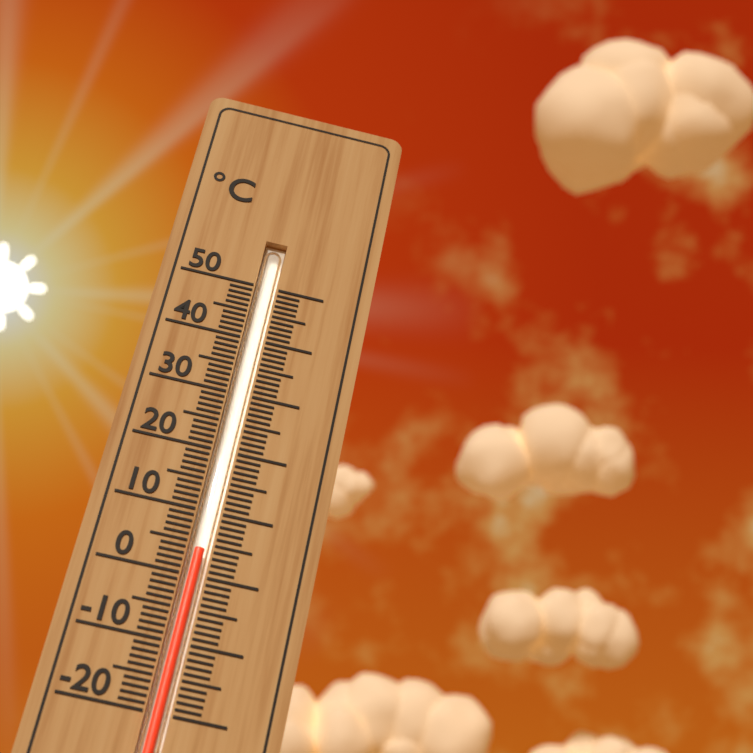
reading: 4 °C
